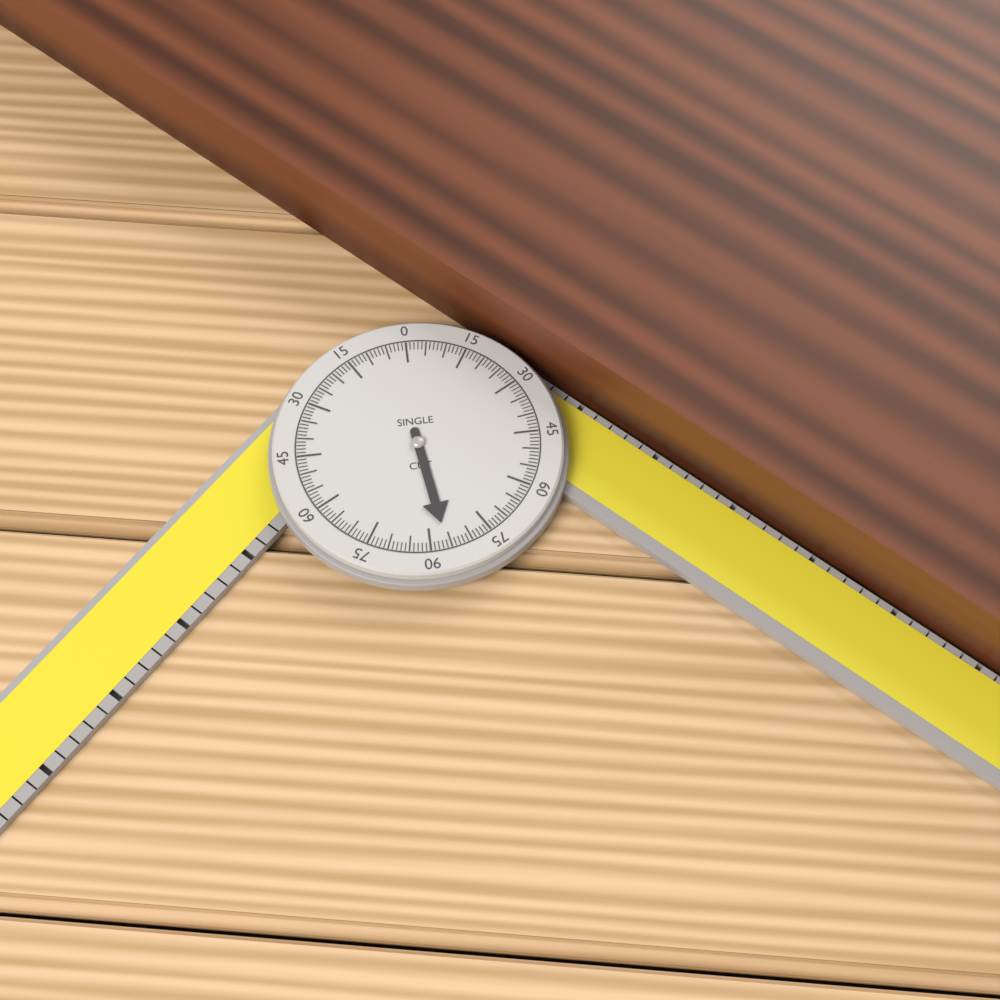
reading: 86 °
